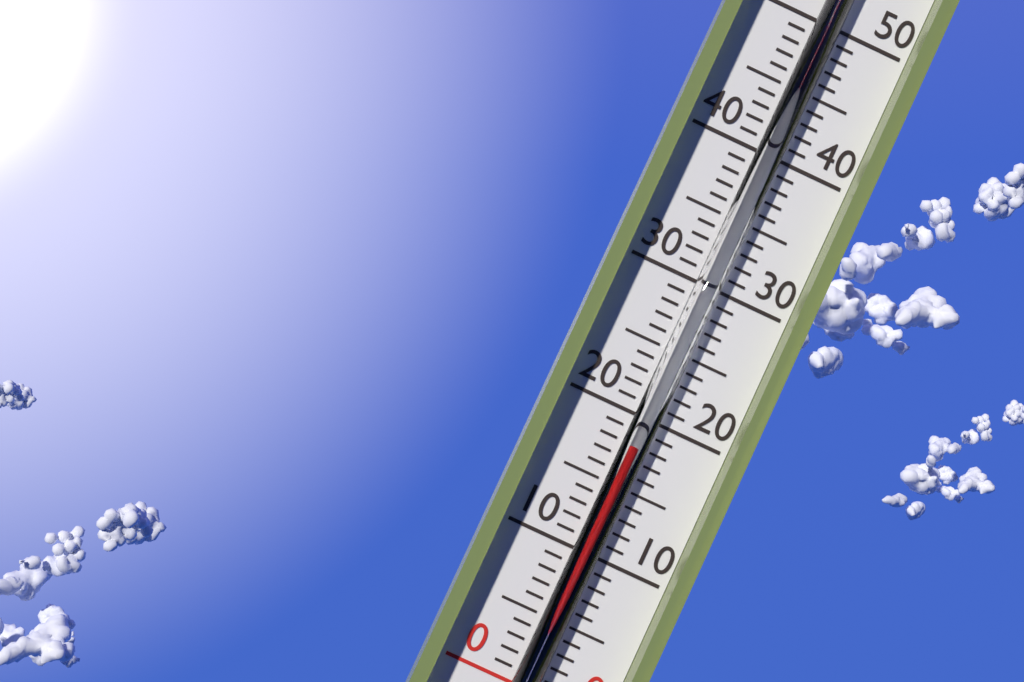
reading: 18 °C
